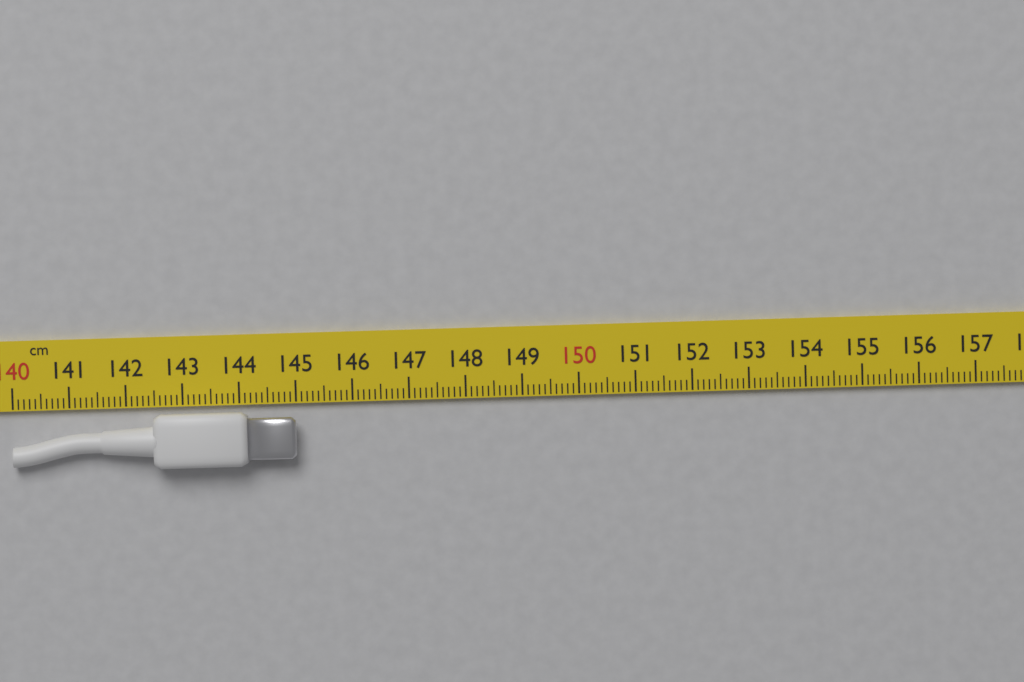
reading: 145.0 cm
